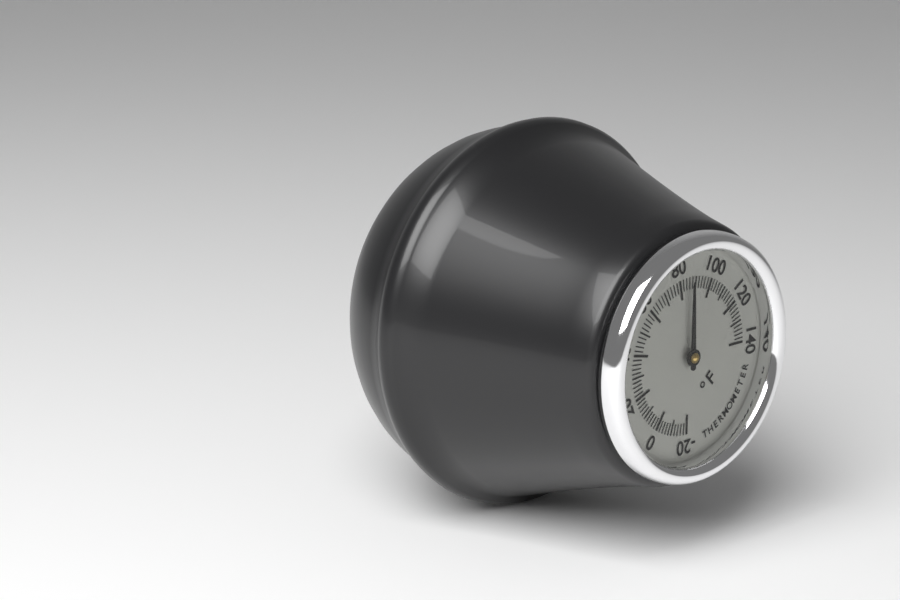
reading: 86 °F
